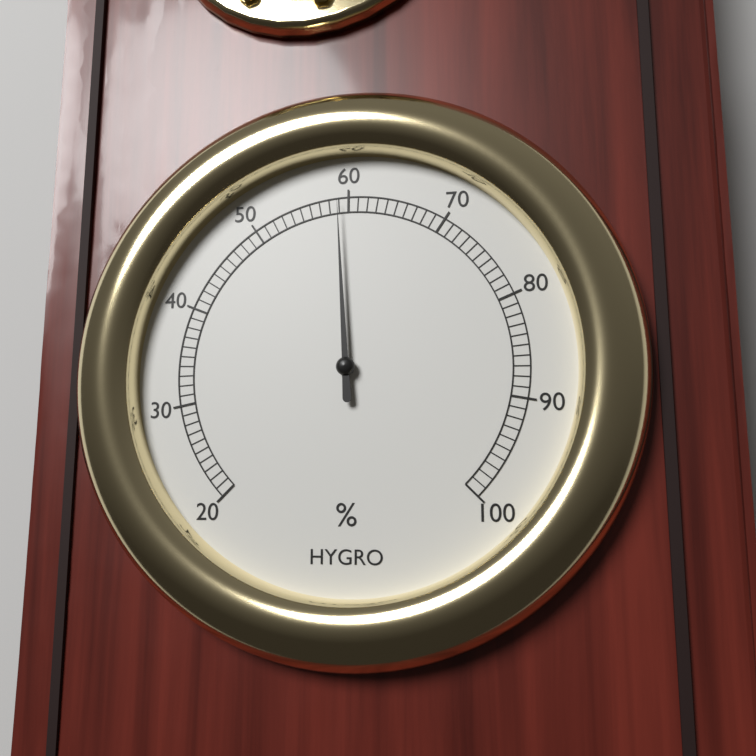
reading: 59 %
